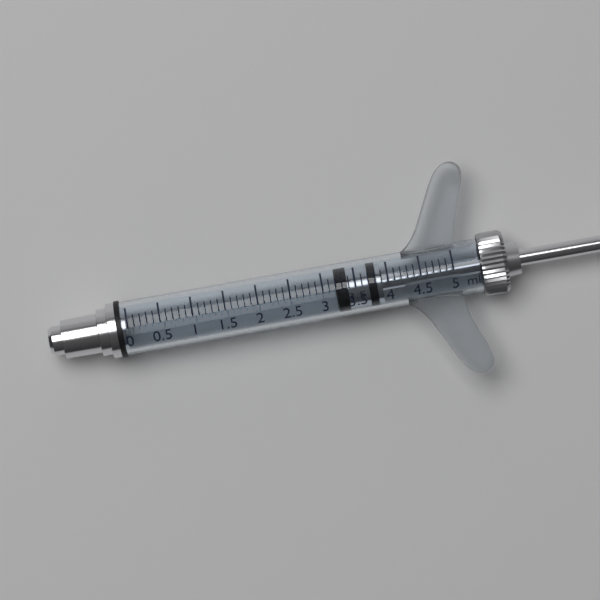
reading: 3.2 ml
